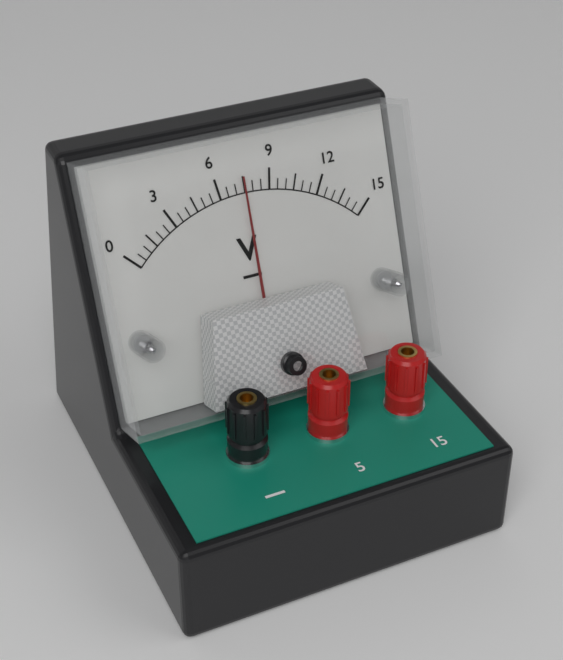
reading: 7.5 V
